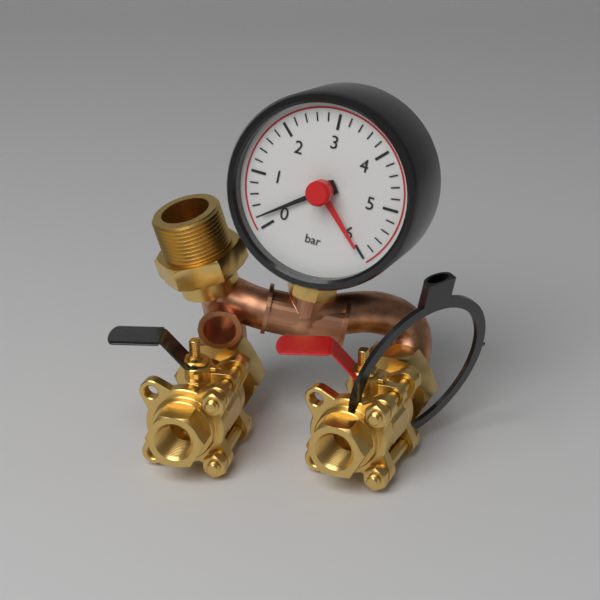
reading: 0.2 bar
